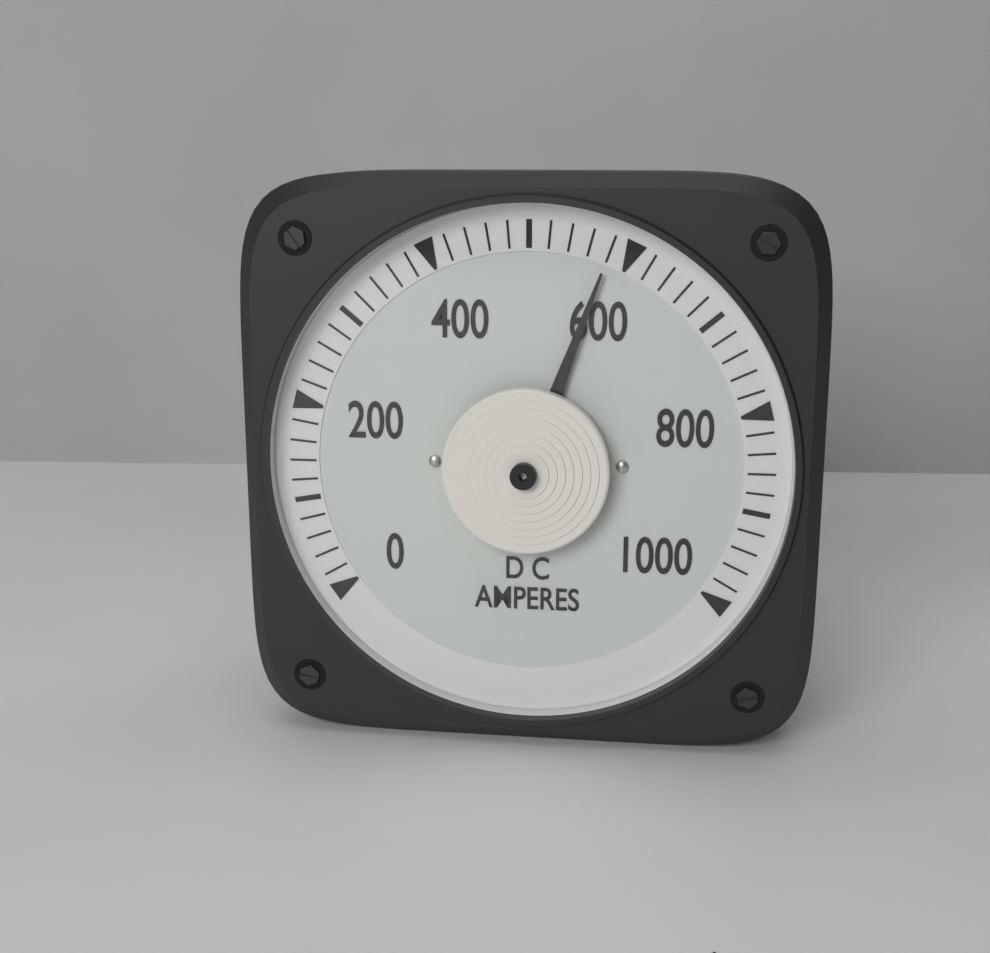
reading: 580 A
